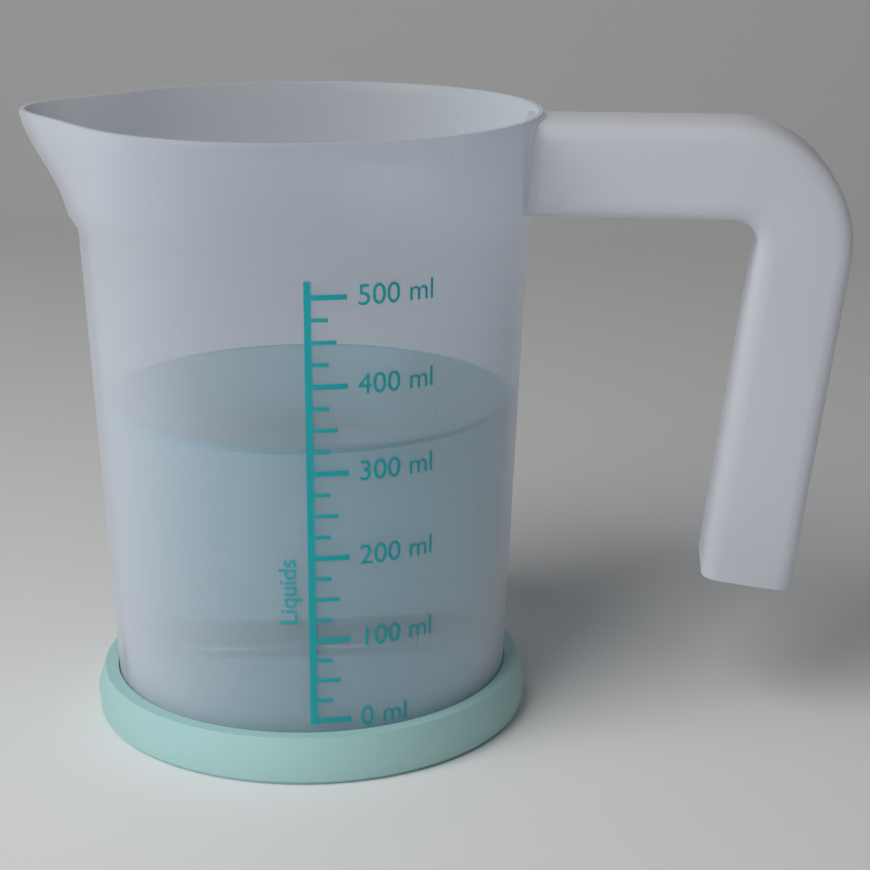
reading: 325 ml
